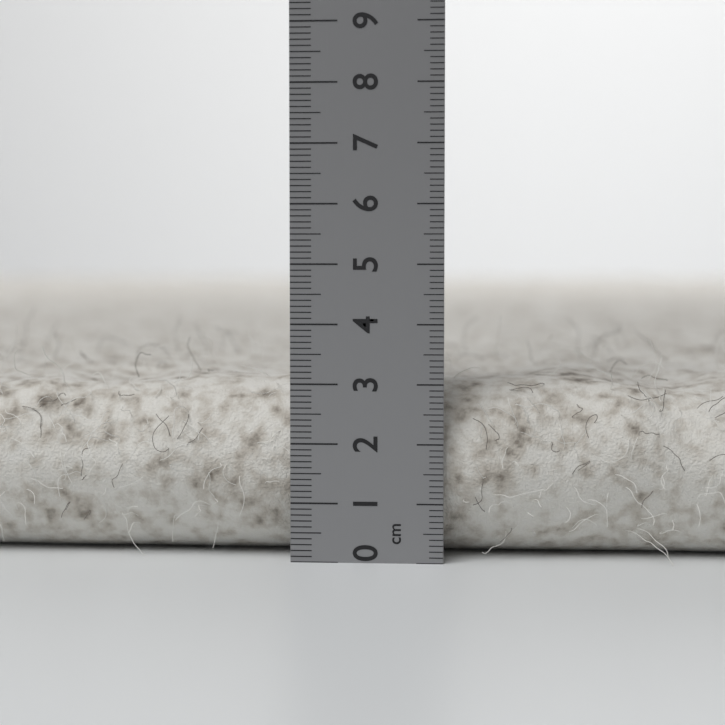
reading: 3.1 cm
